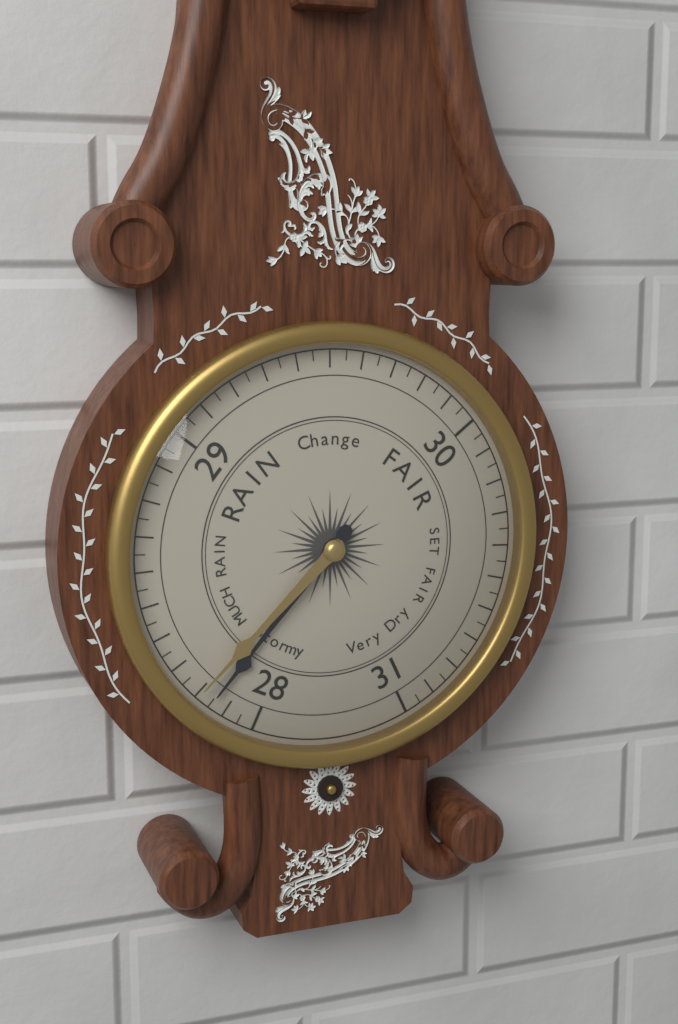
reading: 28.15 (no unit)
